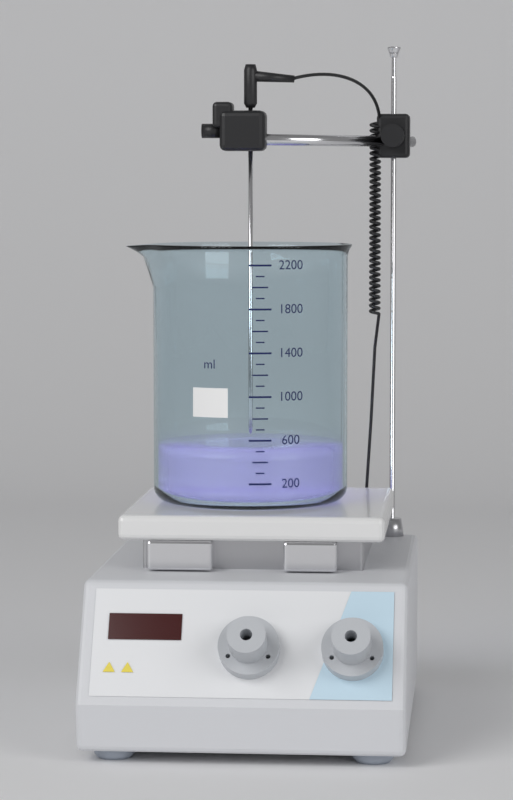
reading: 500 ml
